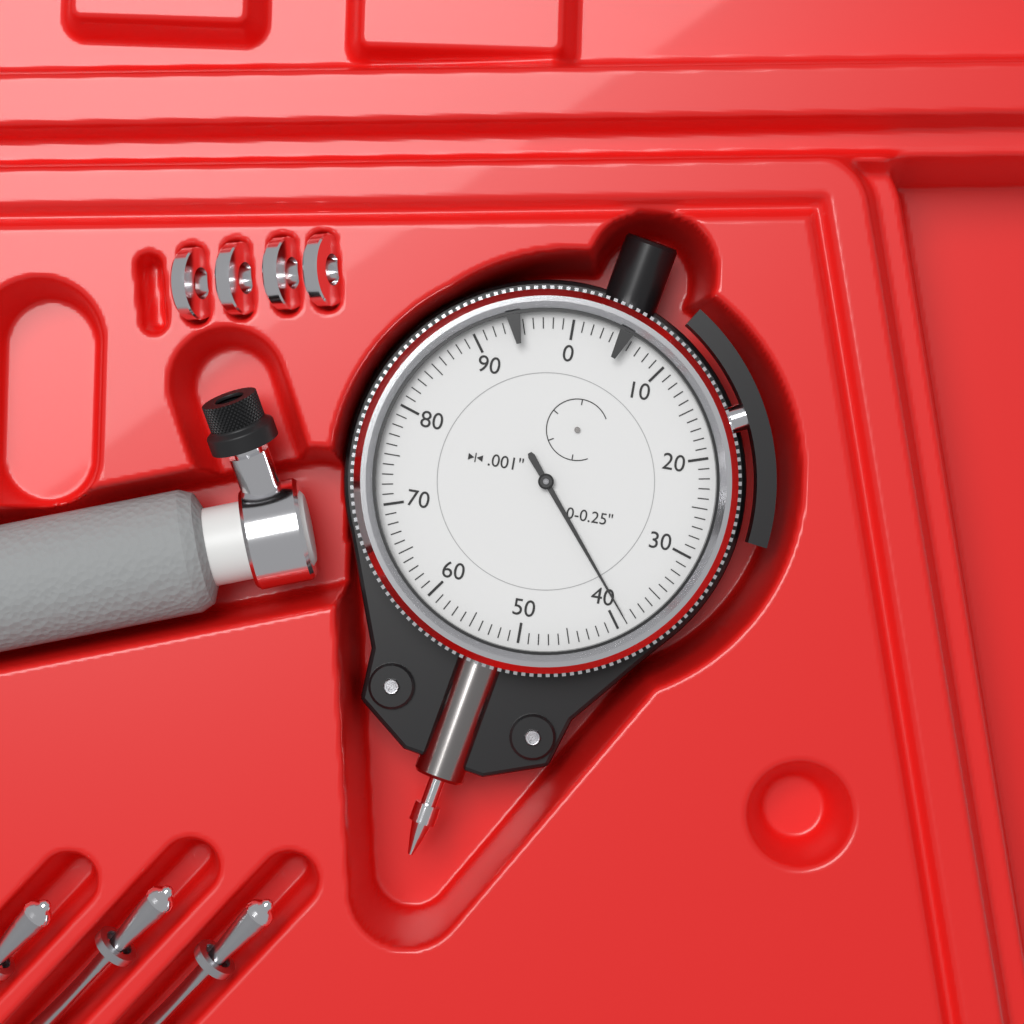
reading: 0.039 in
